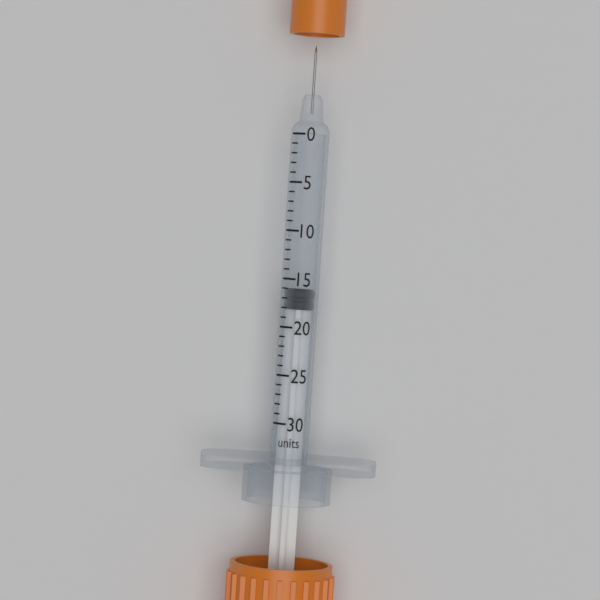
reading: 16 units
